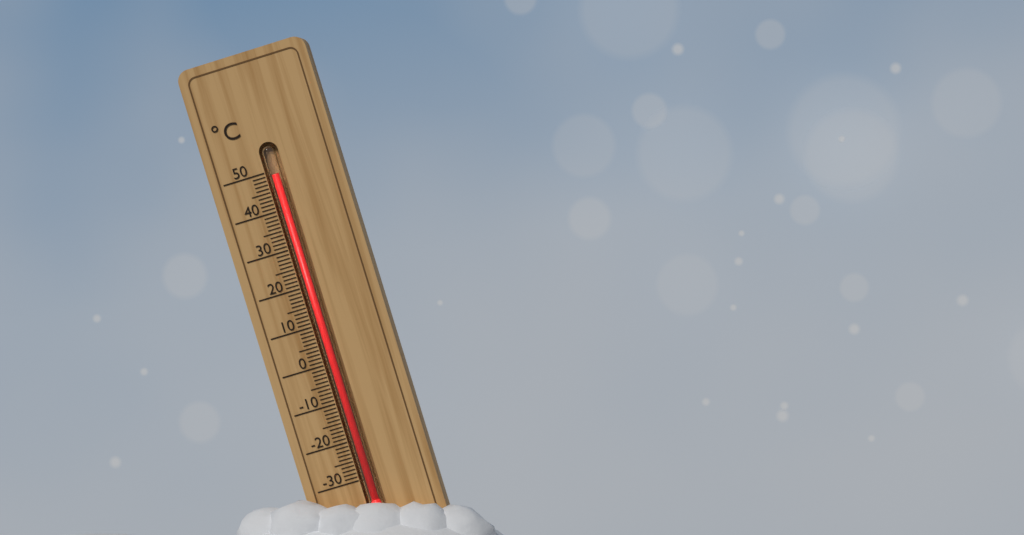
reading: 49 °C
